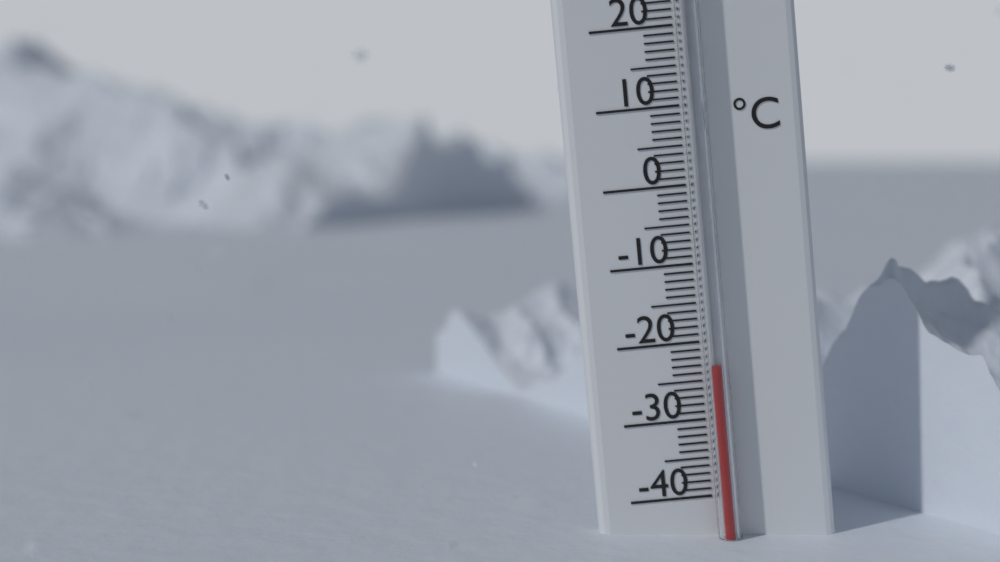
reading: -23 °C
